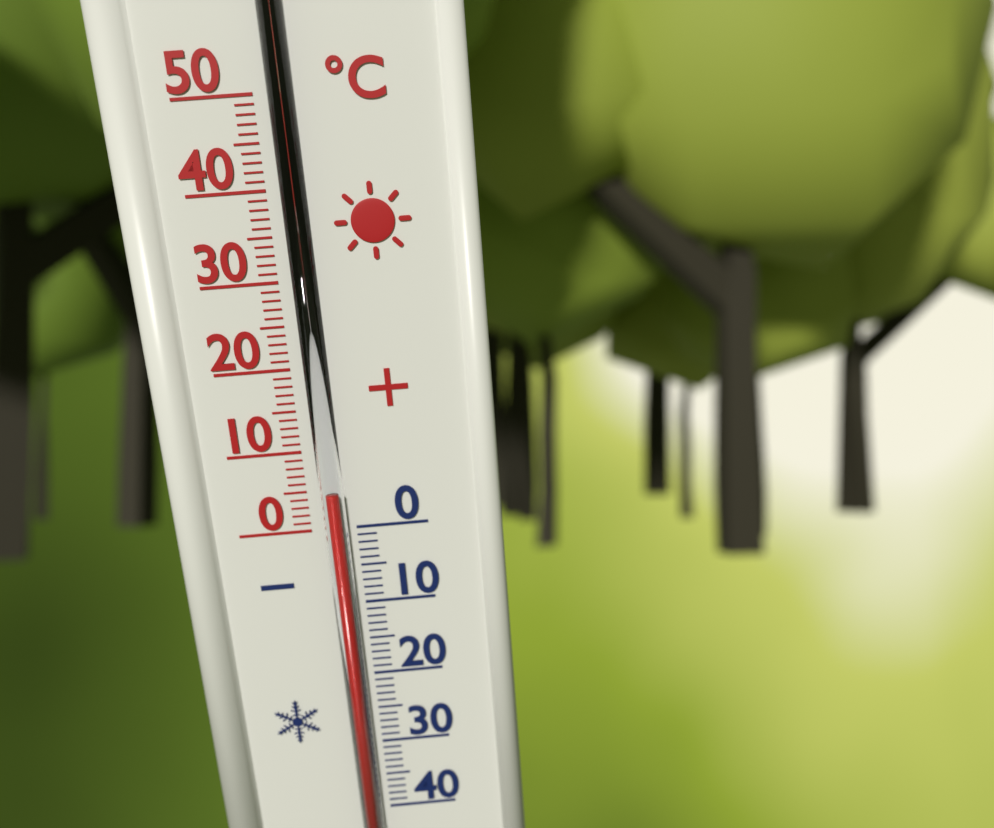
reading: 5 °C
